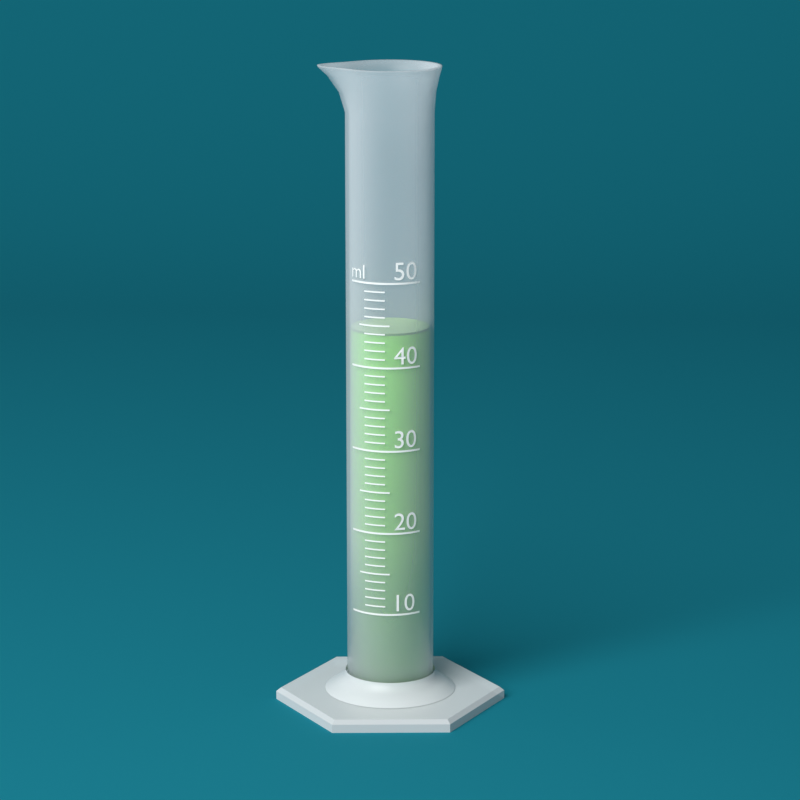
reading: 44 ml
